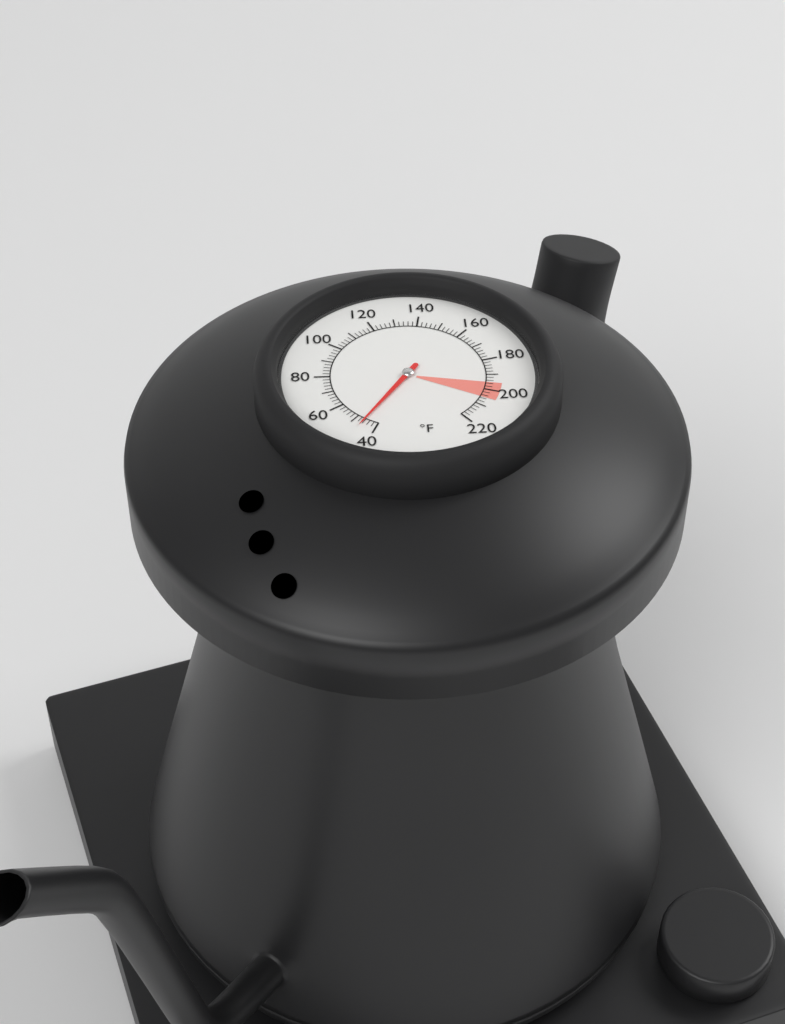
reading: 46 °F
